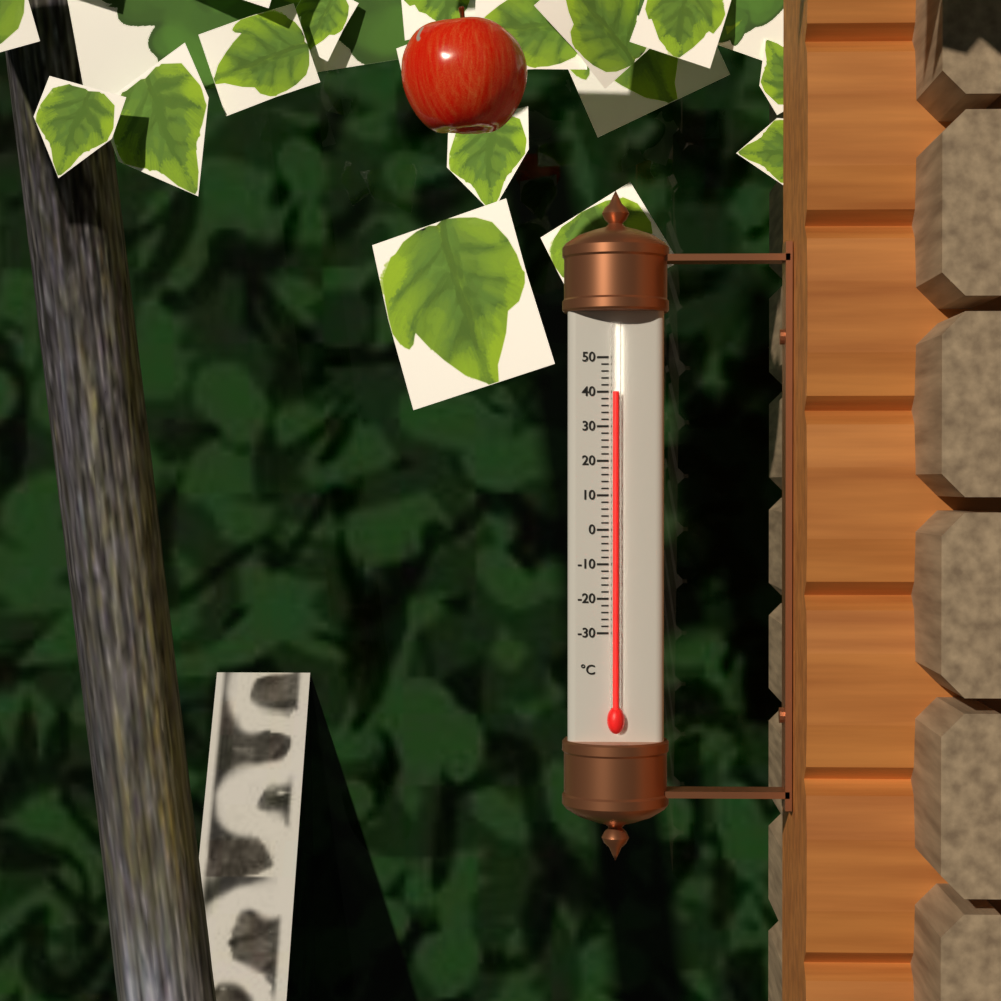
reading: 40 °C
